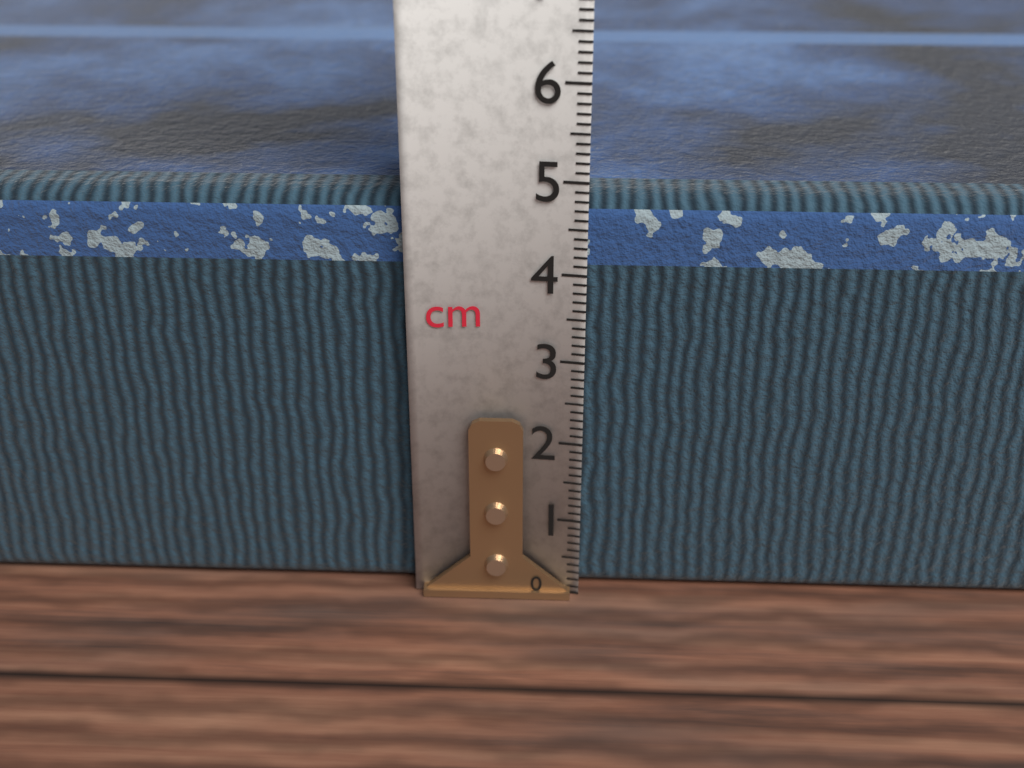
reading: 4.8 cm
